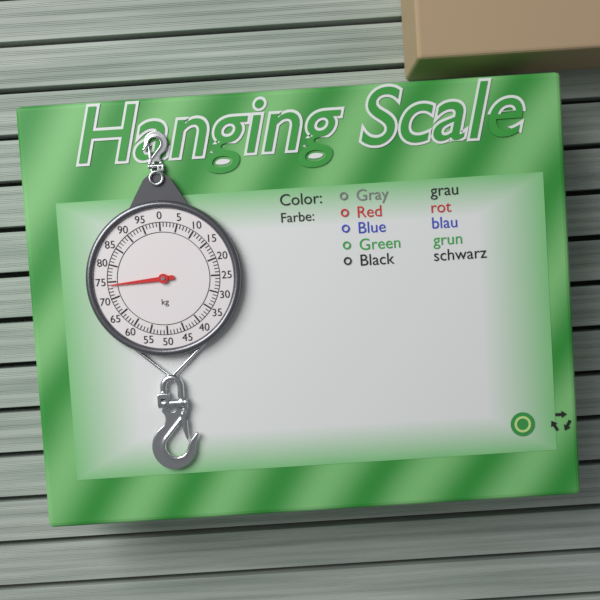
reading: 74 kg
